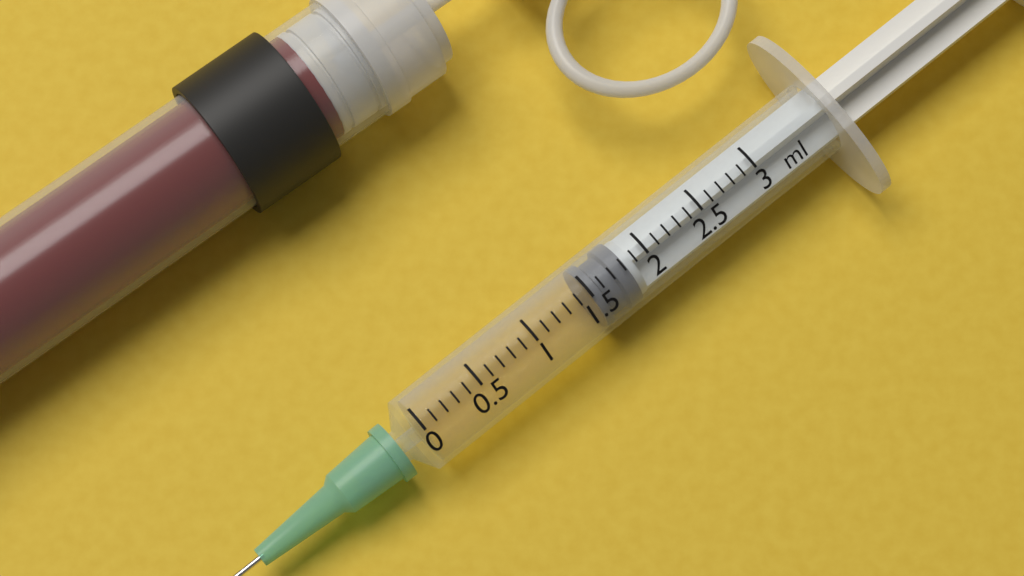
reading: 1.5 ml
